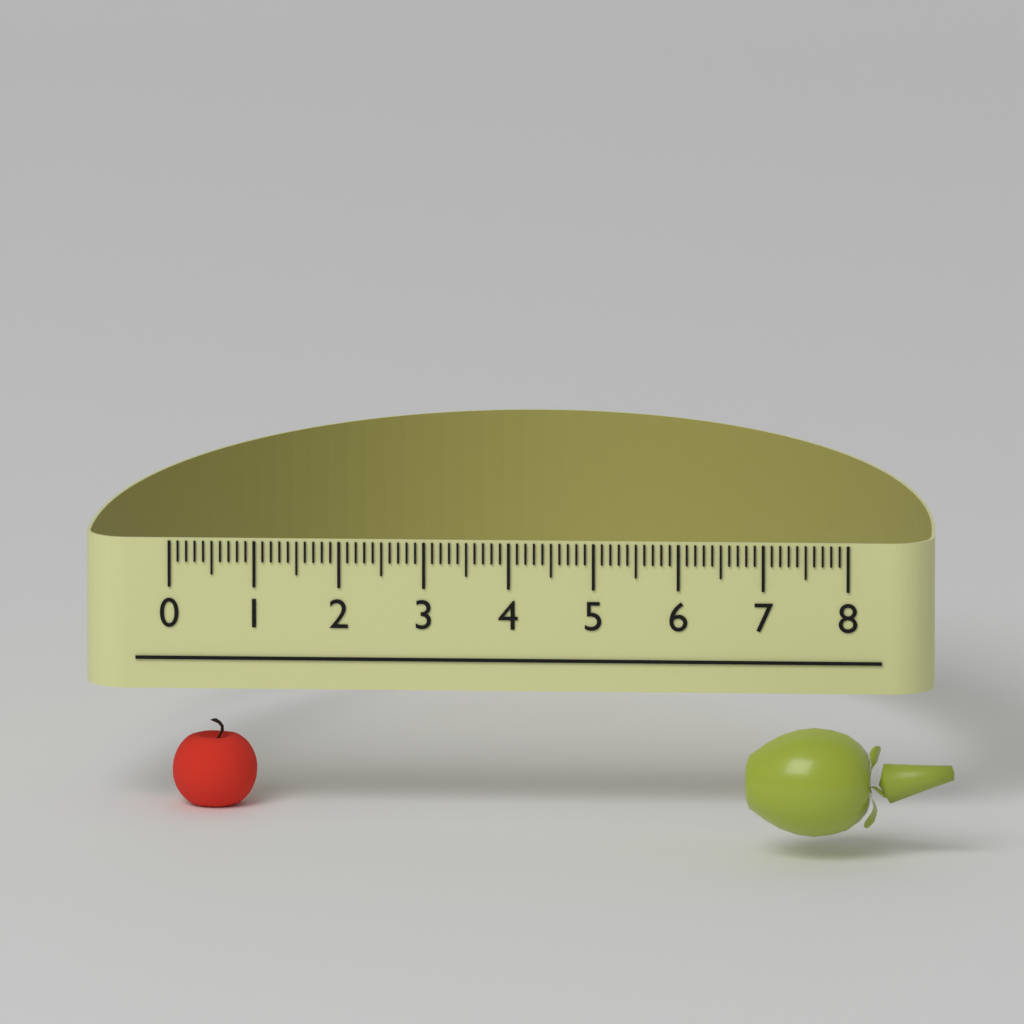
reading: 1.0 (no unit)
